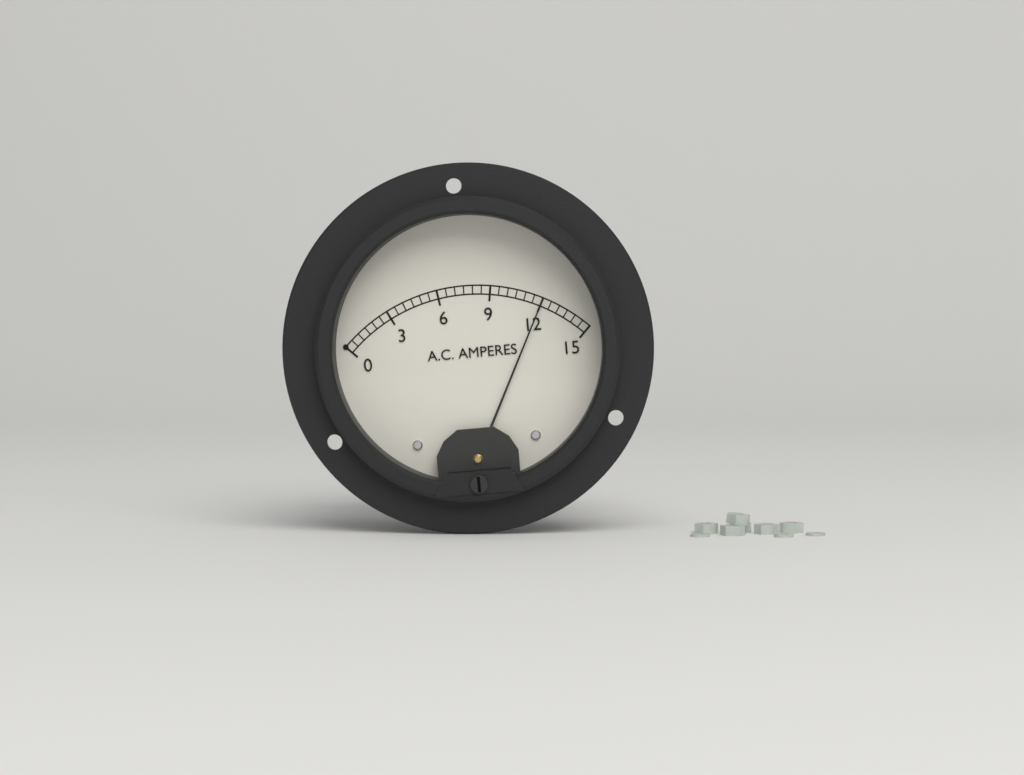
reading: 12.0 A
